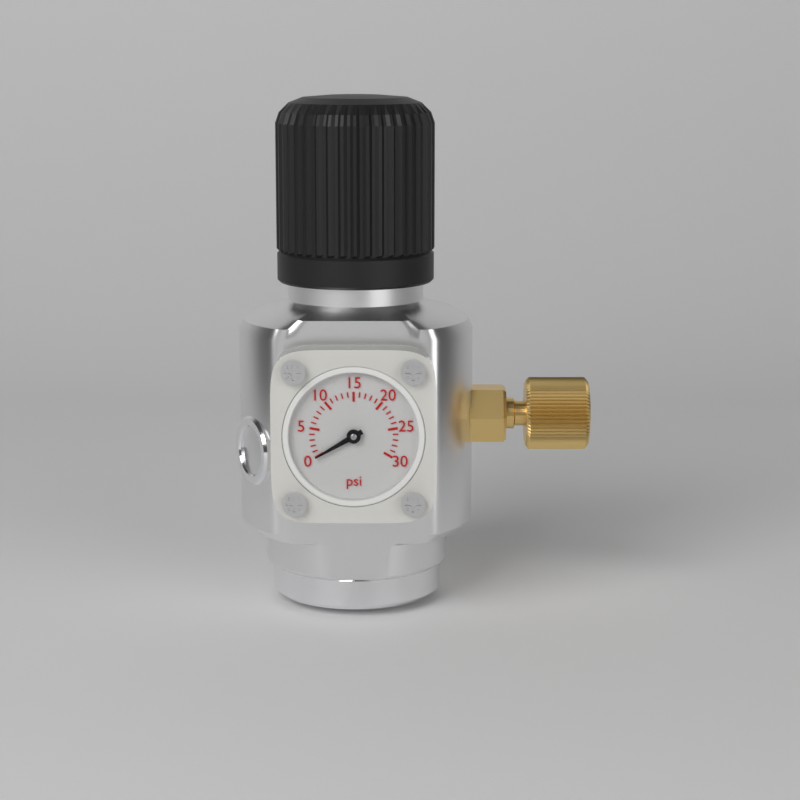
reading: 0 psi
